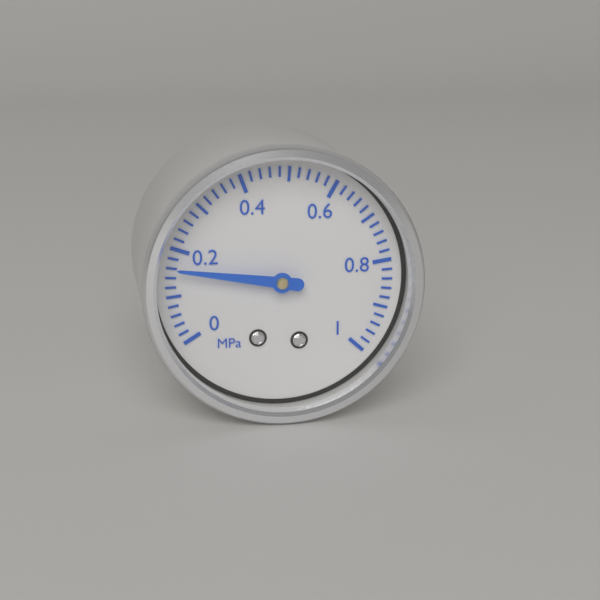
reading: 0.16 MPa
